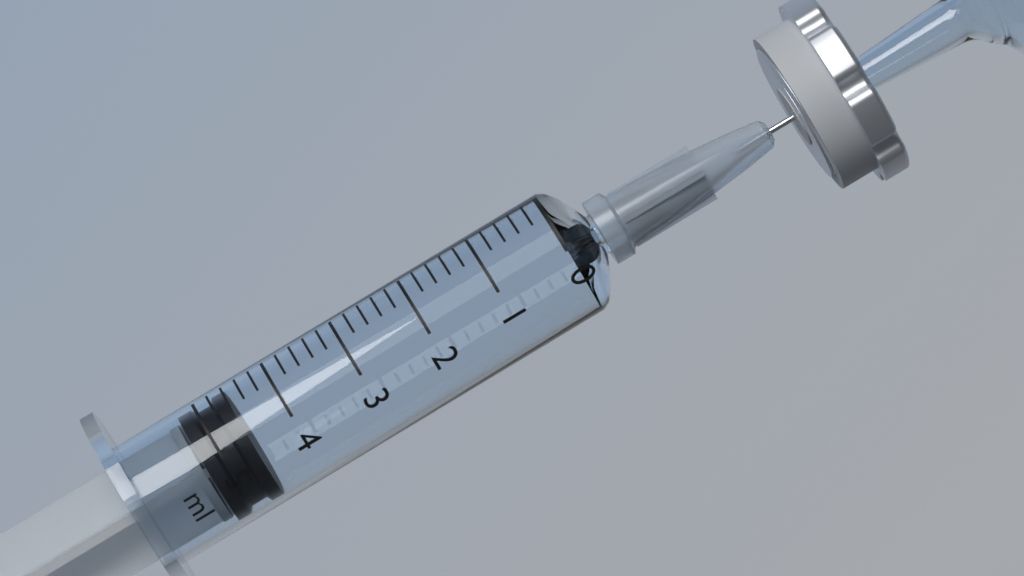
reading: 4.6 ml
